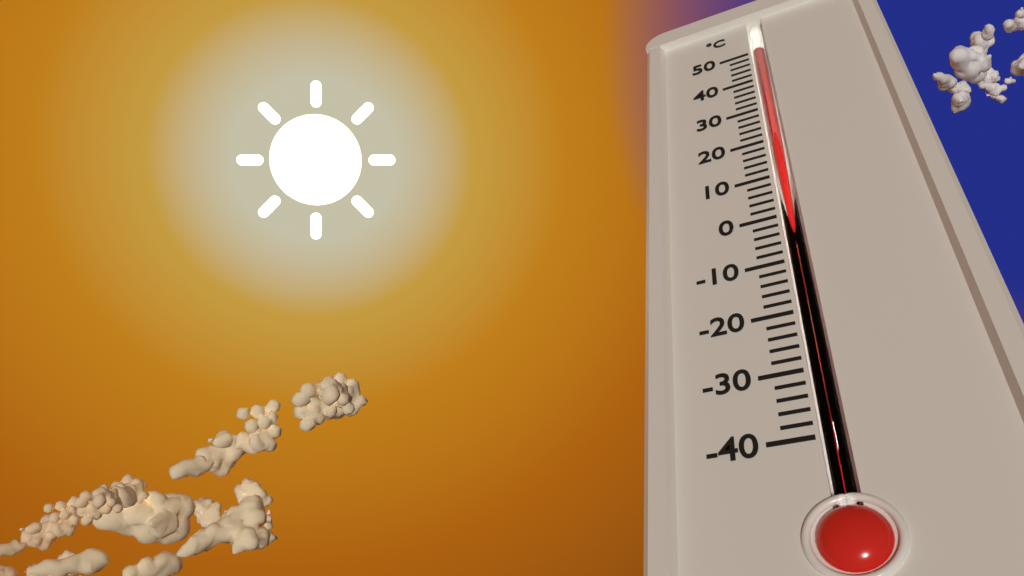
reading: 50 °C
